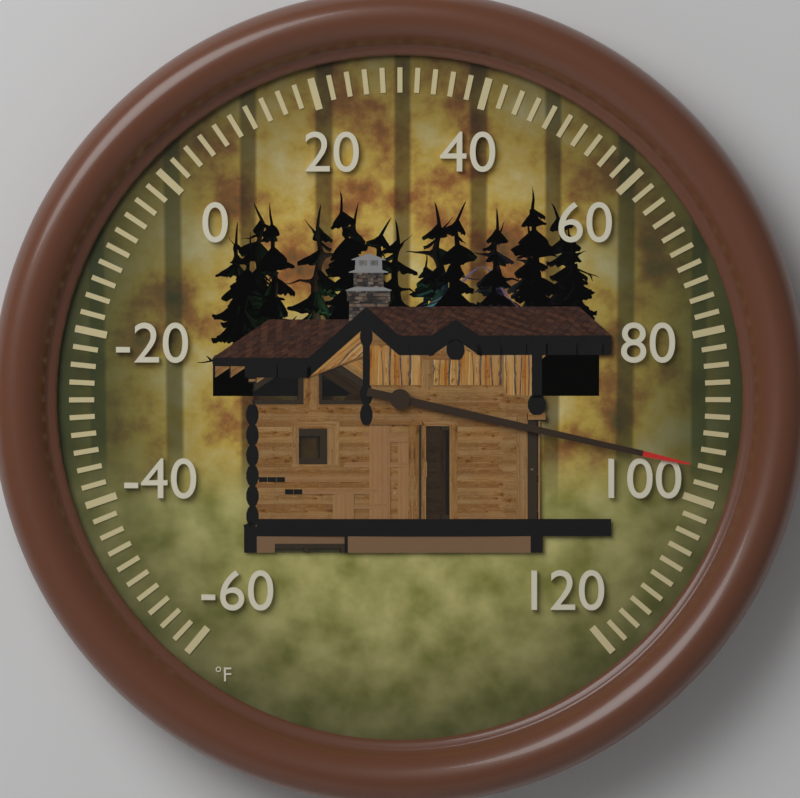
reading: 96 °F
